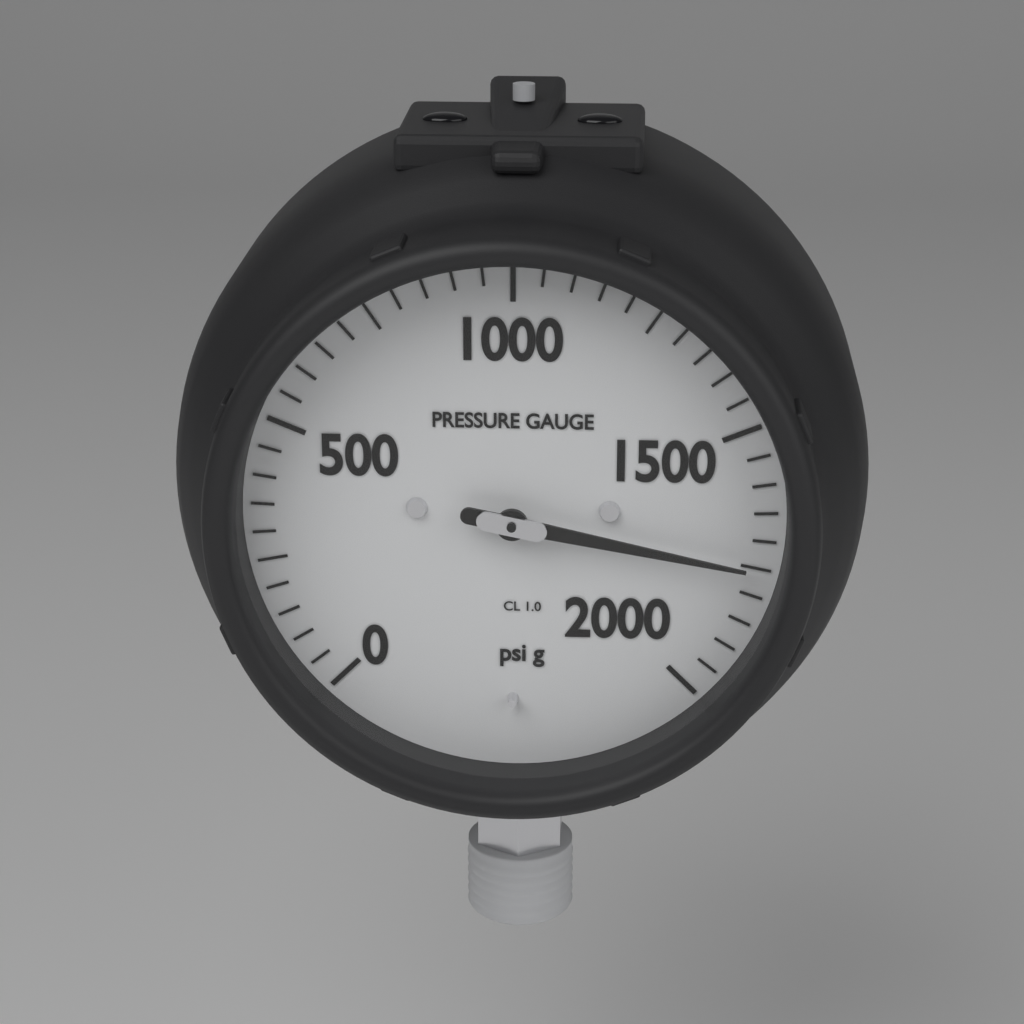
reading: 1750 psi
